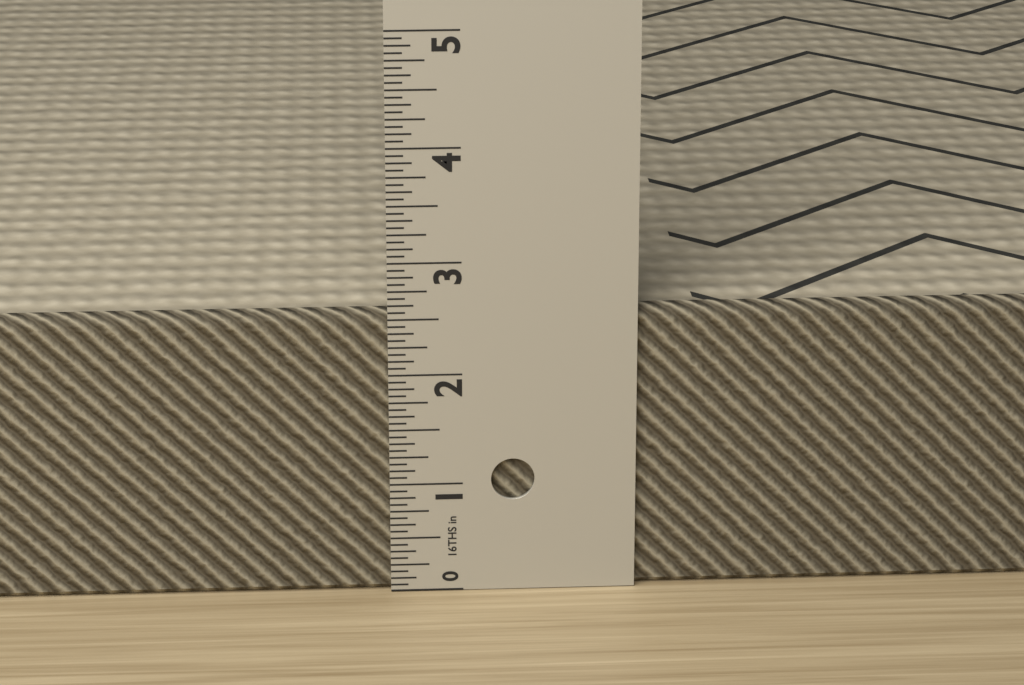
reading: 2.5625 in
